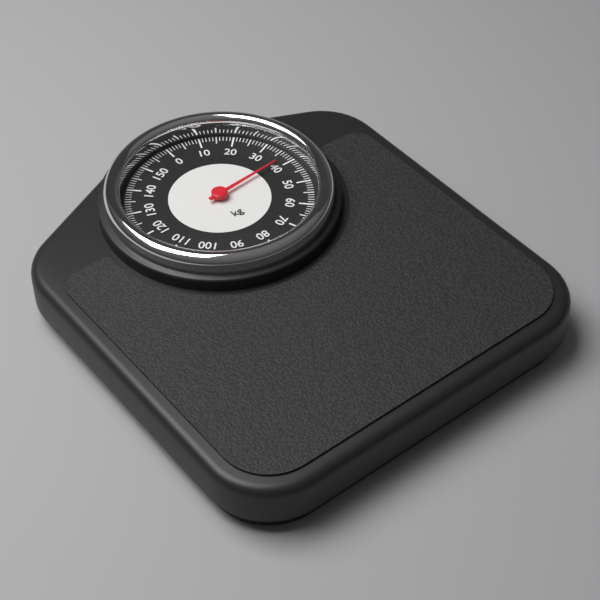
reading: 38 kg
